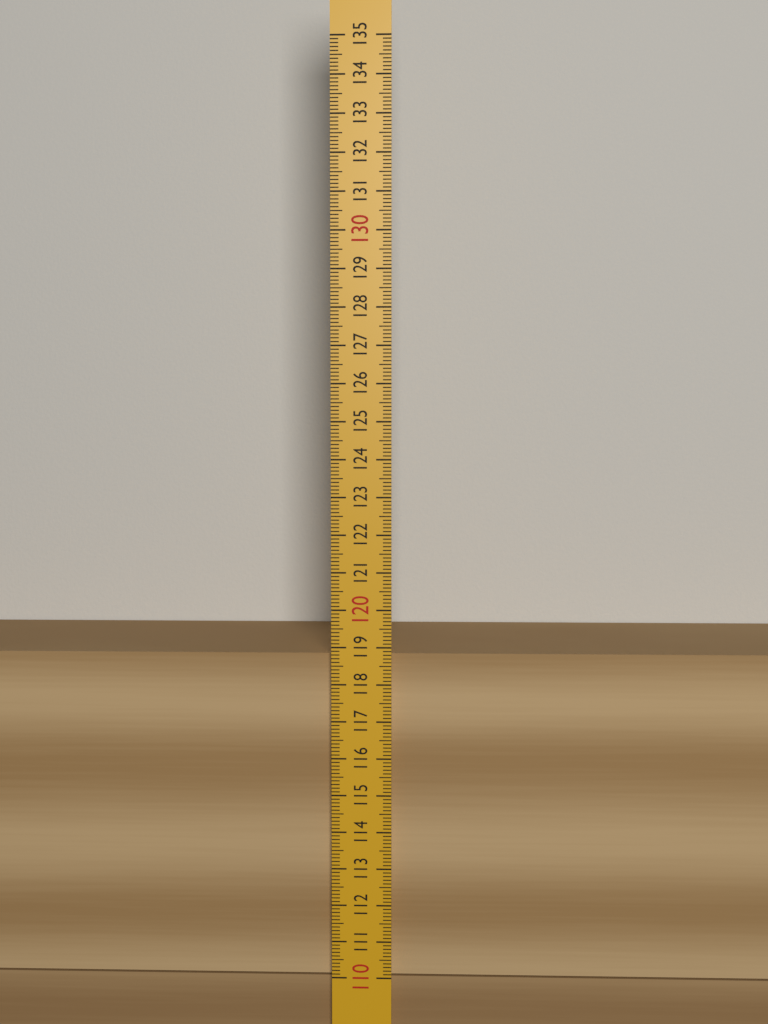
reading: 118.8 (no unit)
